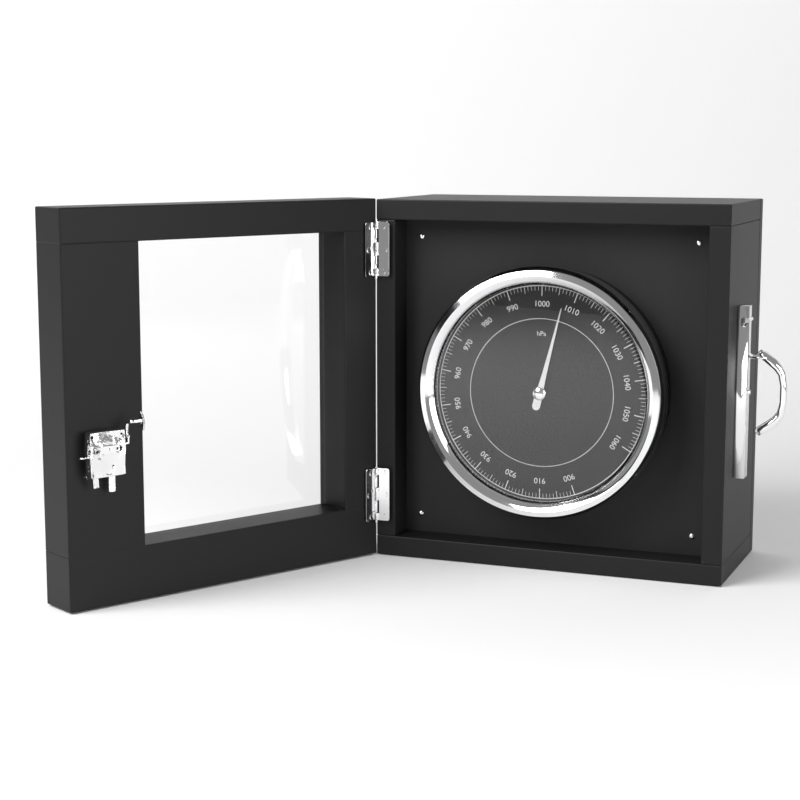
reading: 1007 hPa
